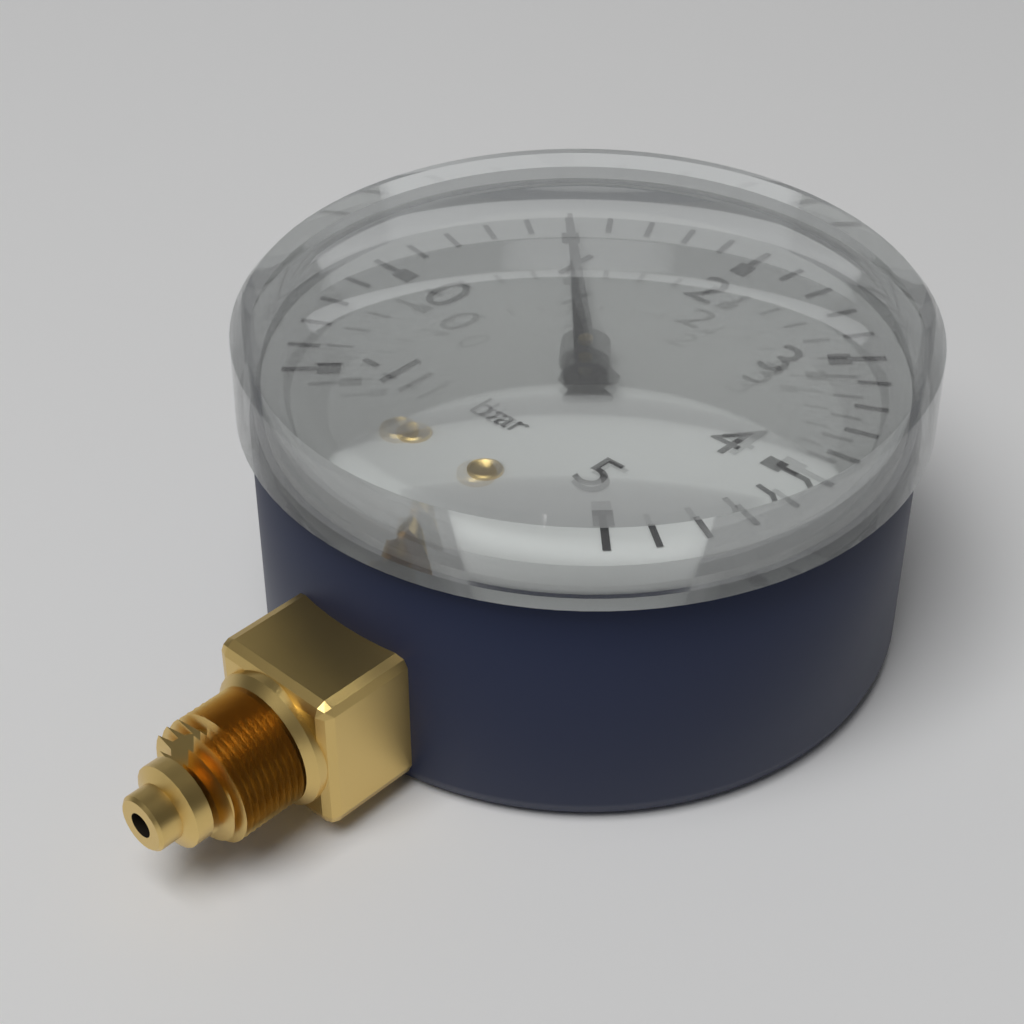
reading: 1.0 bar
